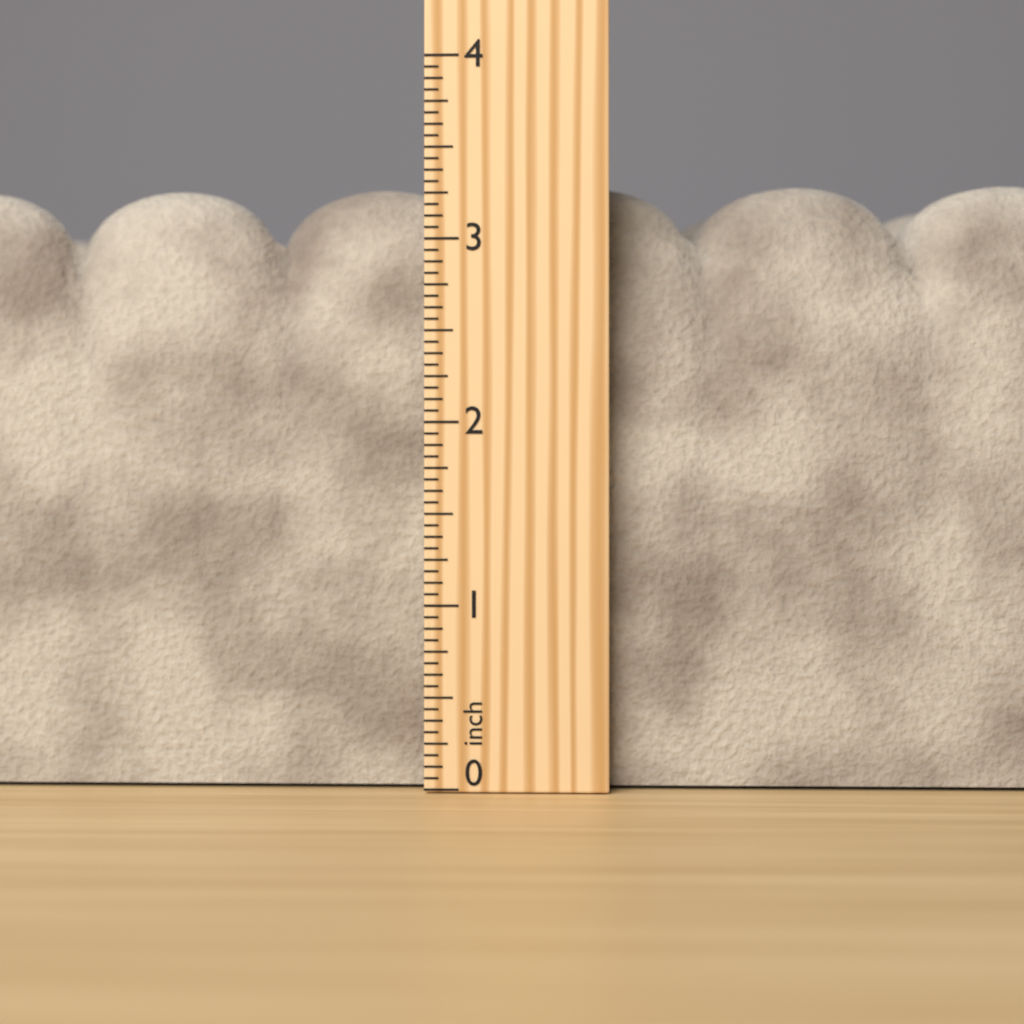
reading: 3.3750 inch
